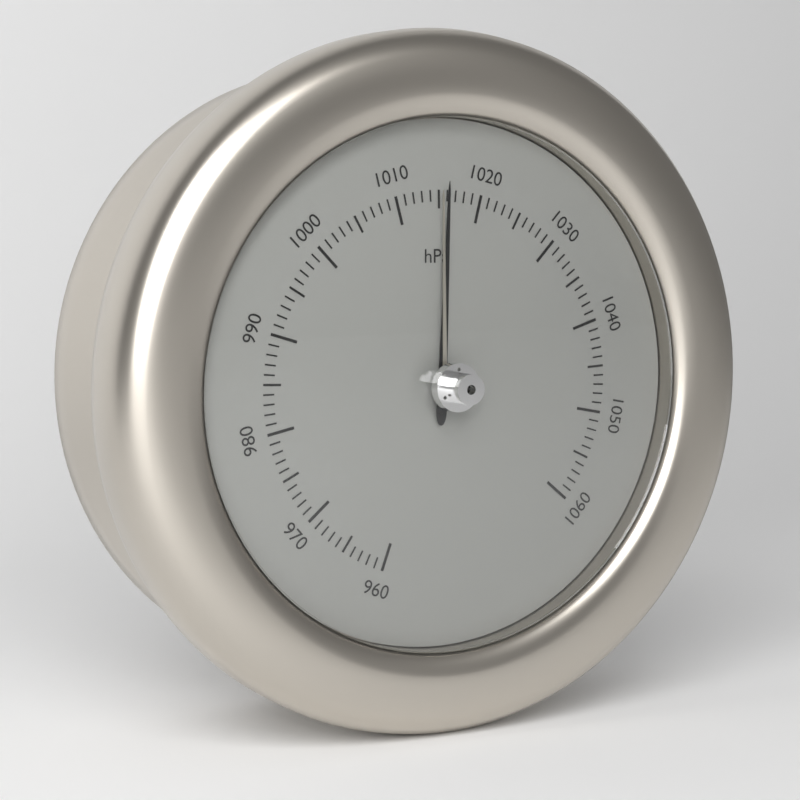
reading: 1016 hPa
